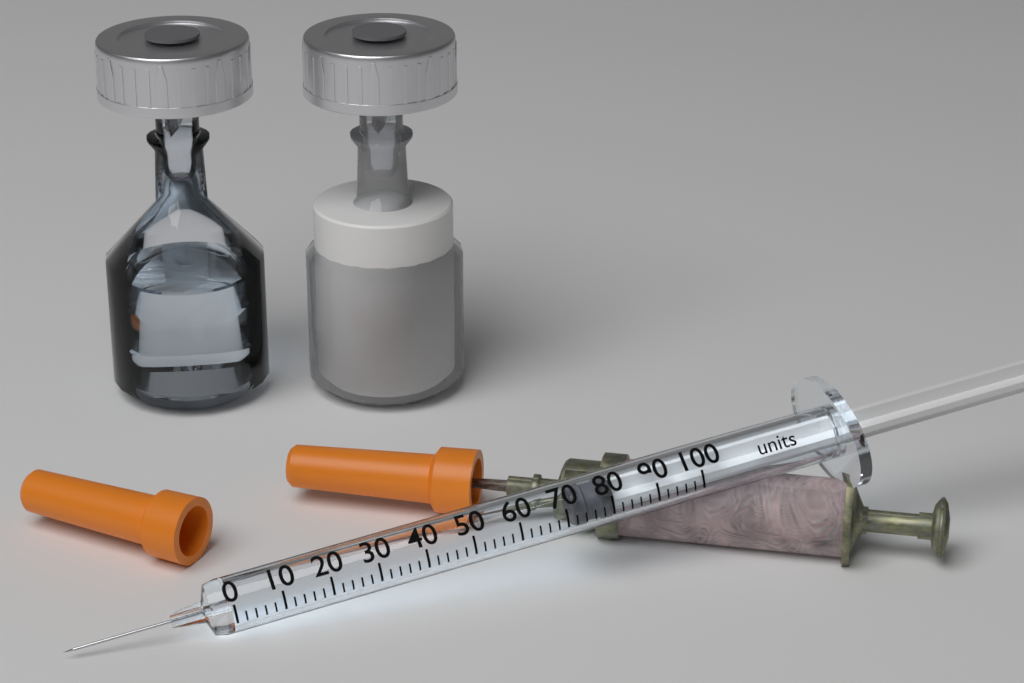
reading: 72 units
